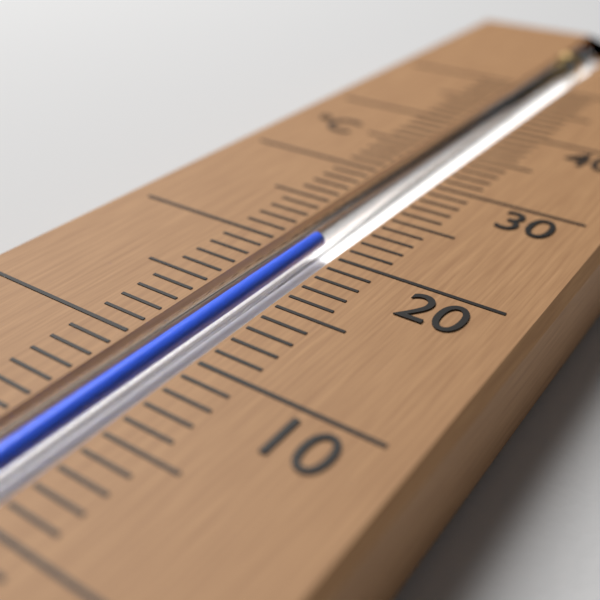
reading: 21 °C
